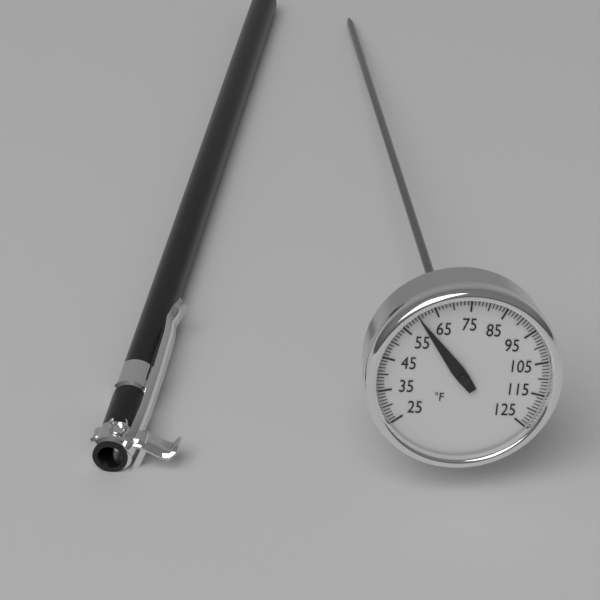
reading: 60 °F
